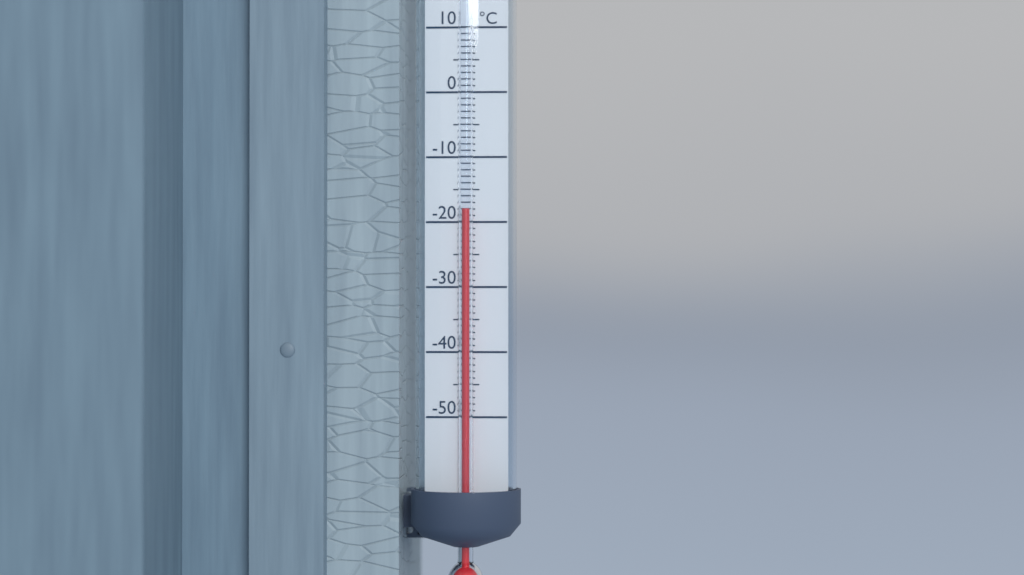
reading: -18 °C
